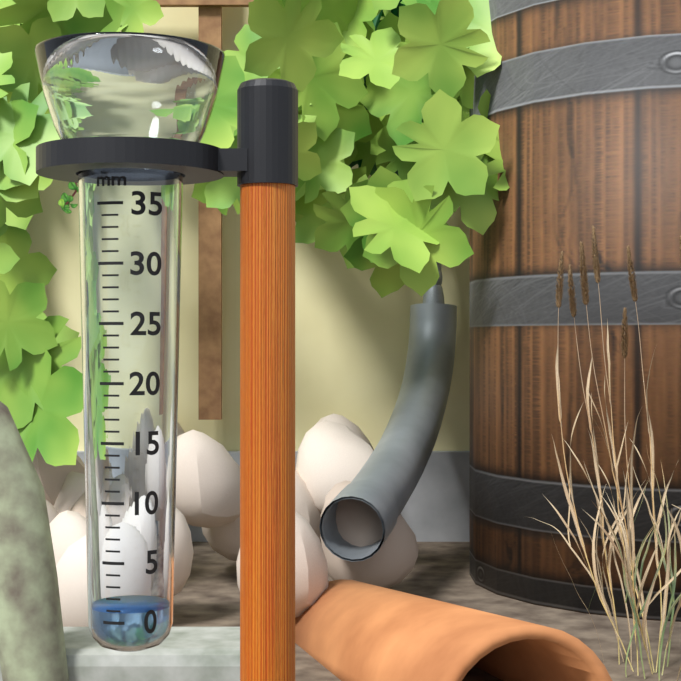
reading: 1 mm
